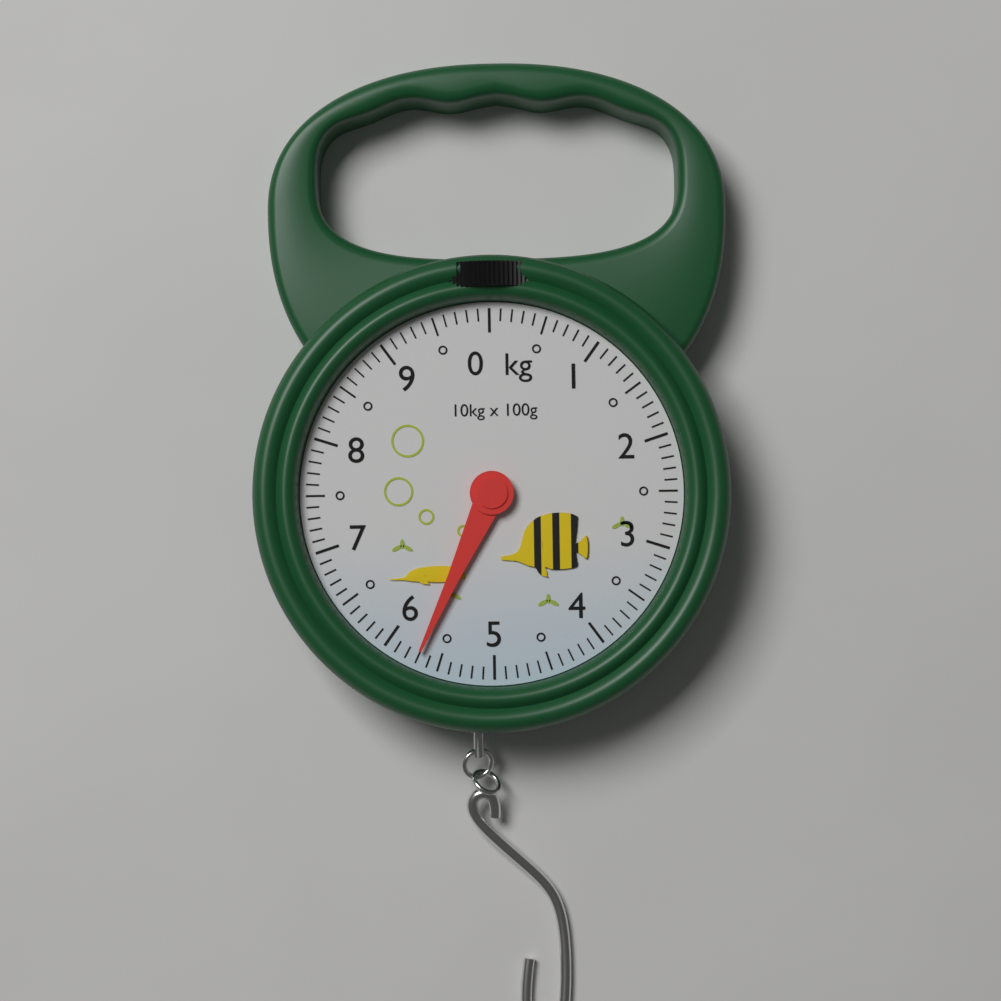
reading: 5.7 kg
